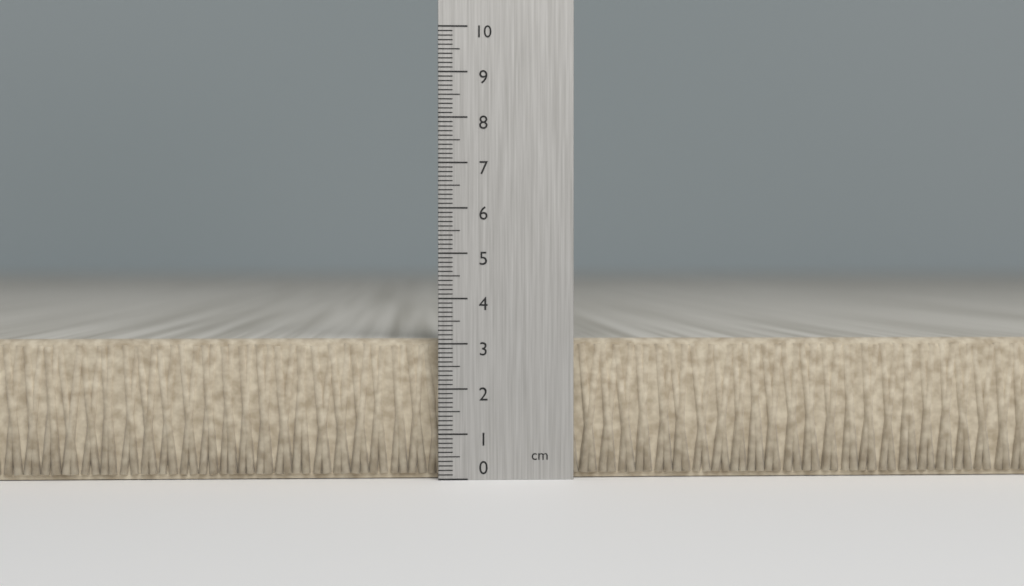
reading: 3.1 cm
